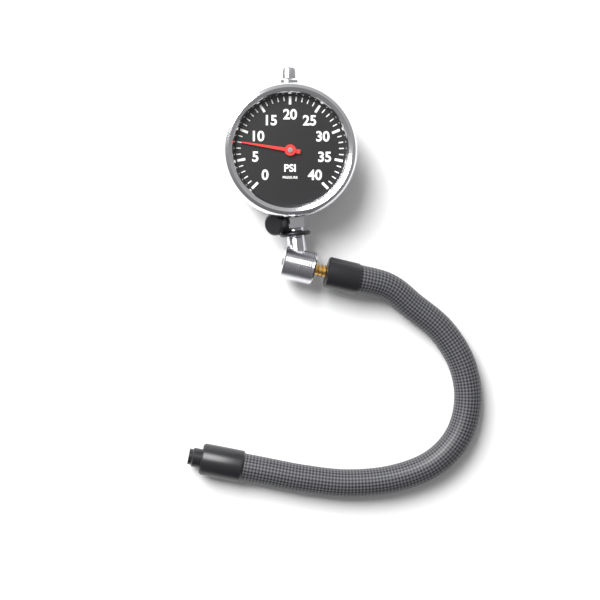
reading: 8 psi
